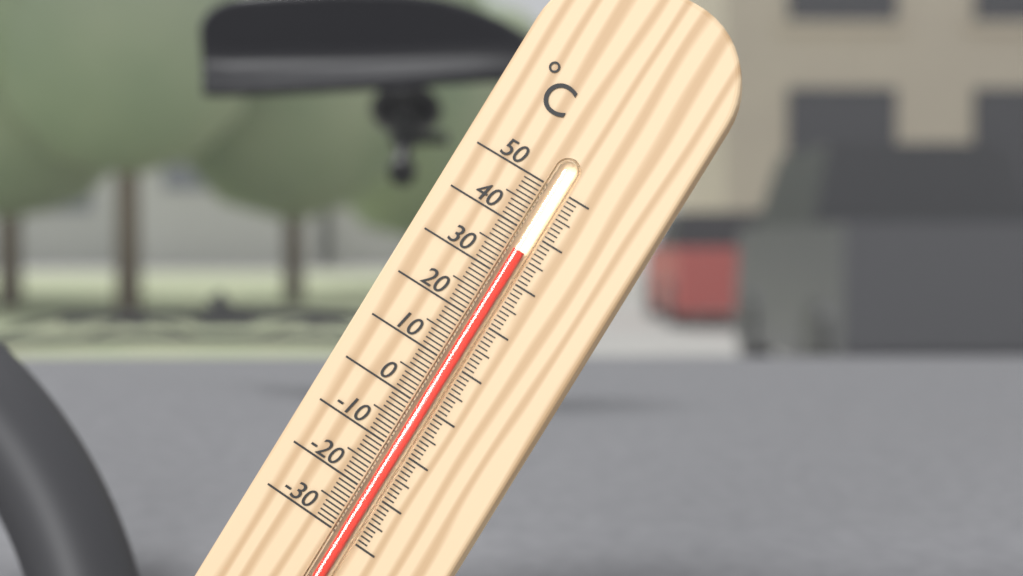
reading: 36 °C
